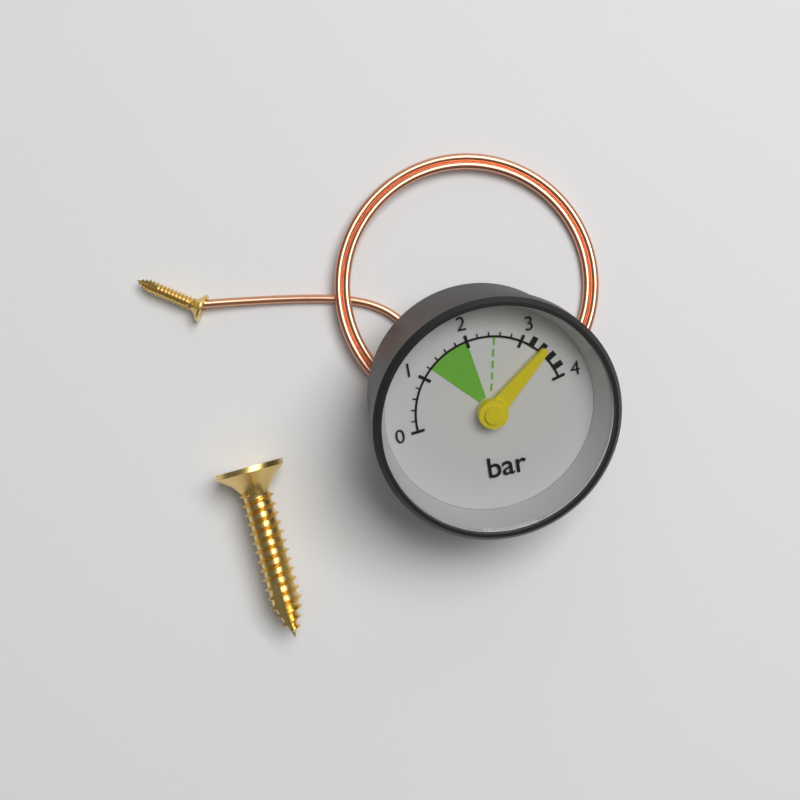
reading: 3.4 bar
